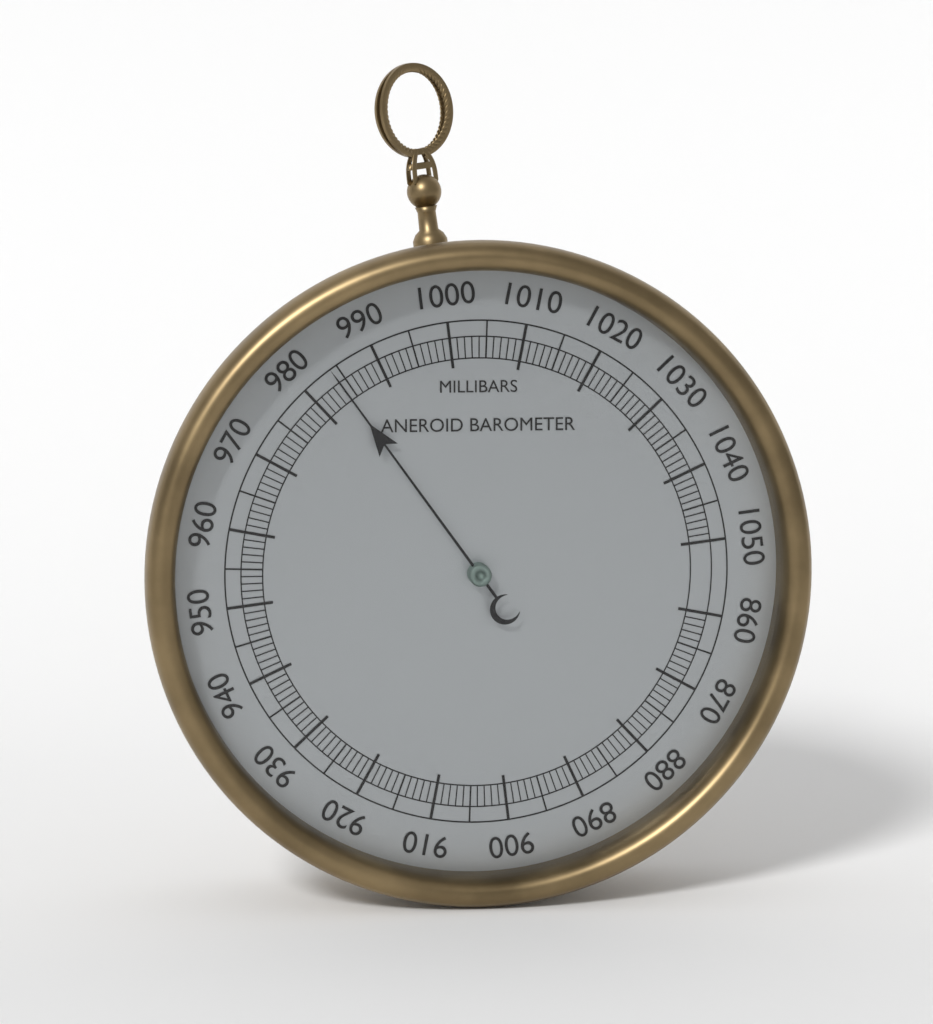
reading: 984 mbar
